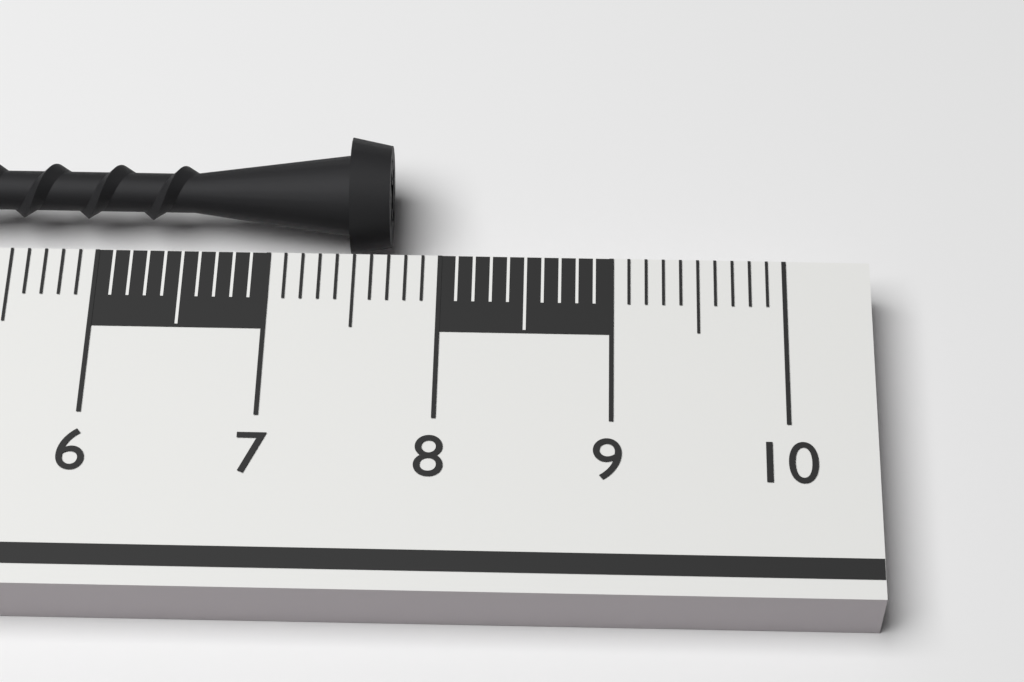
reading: 7.7 cm
